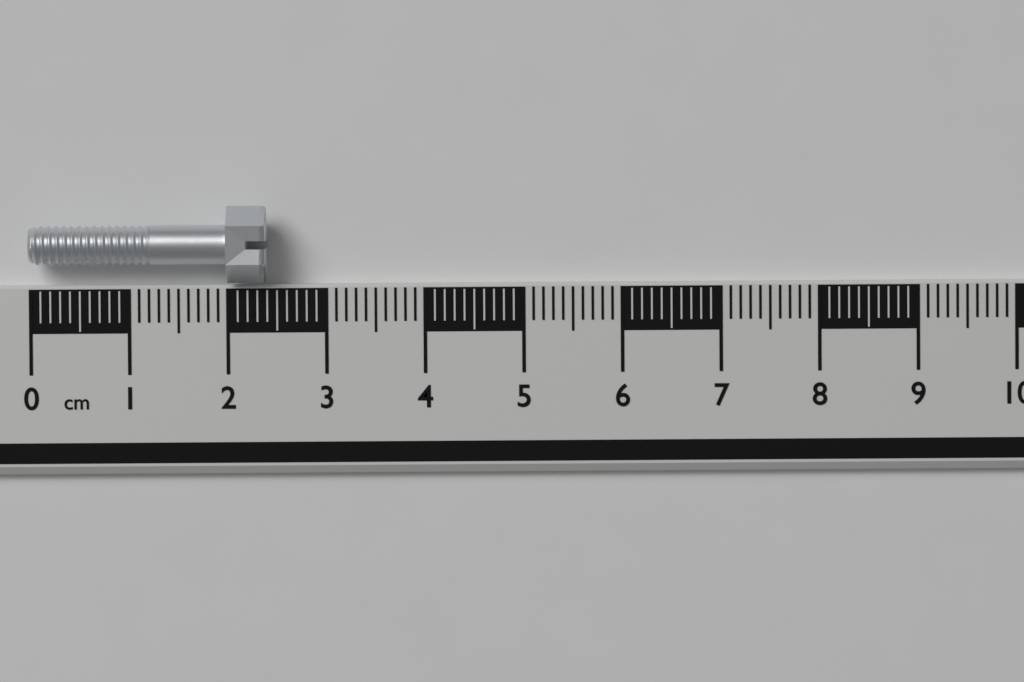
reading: 2.4 cm
